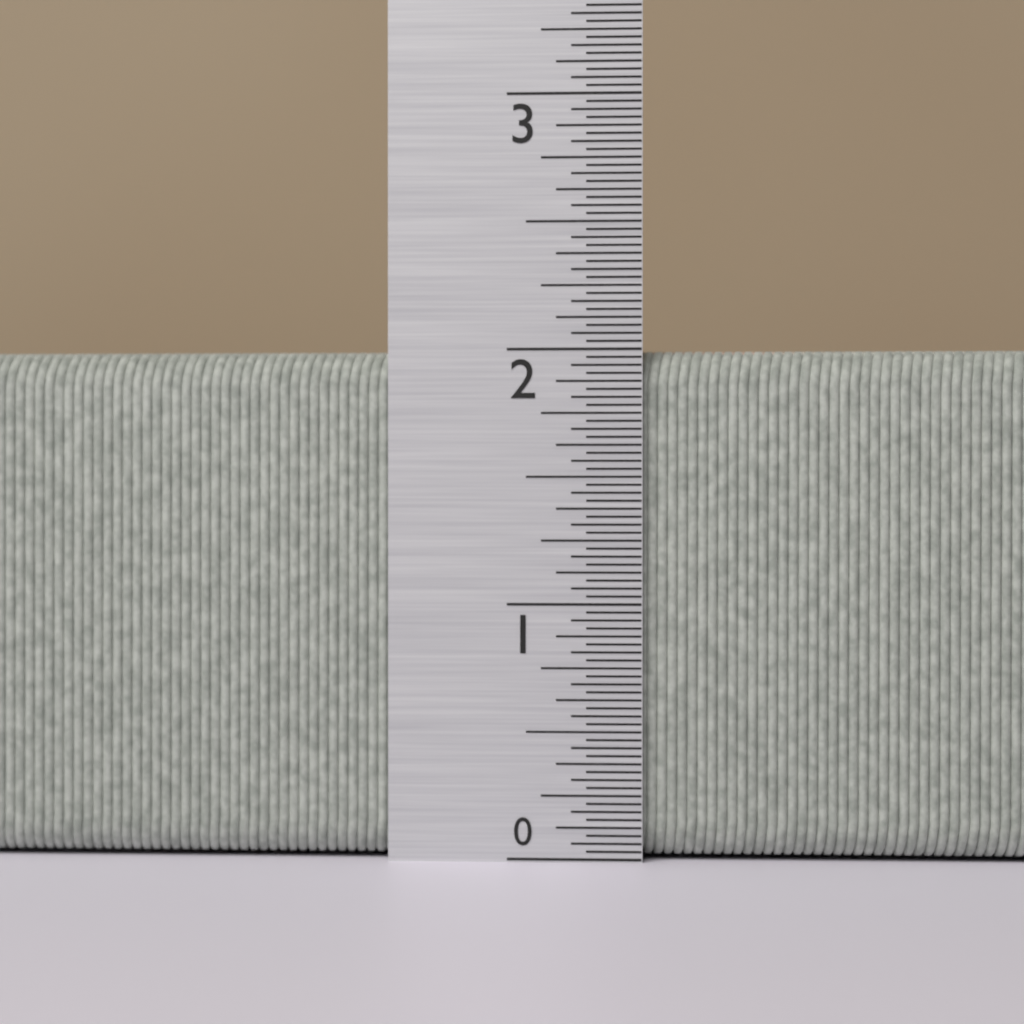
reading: 2.00000 in
